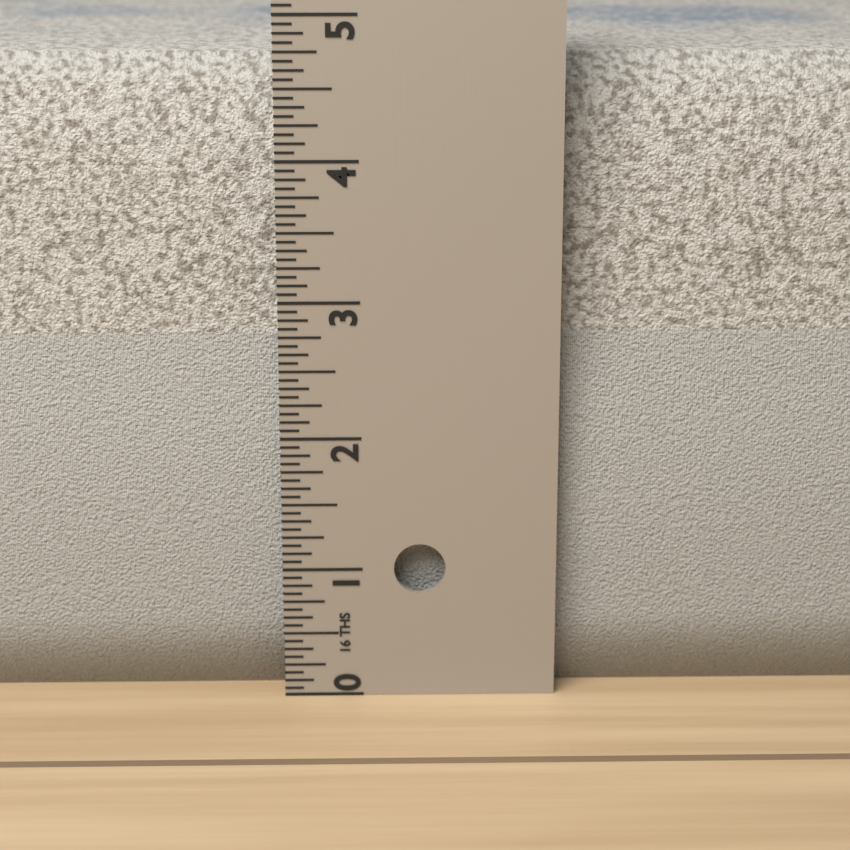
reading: 4.6875 in
